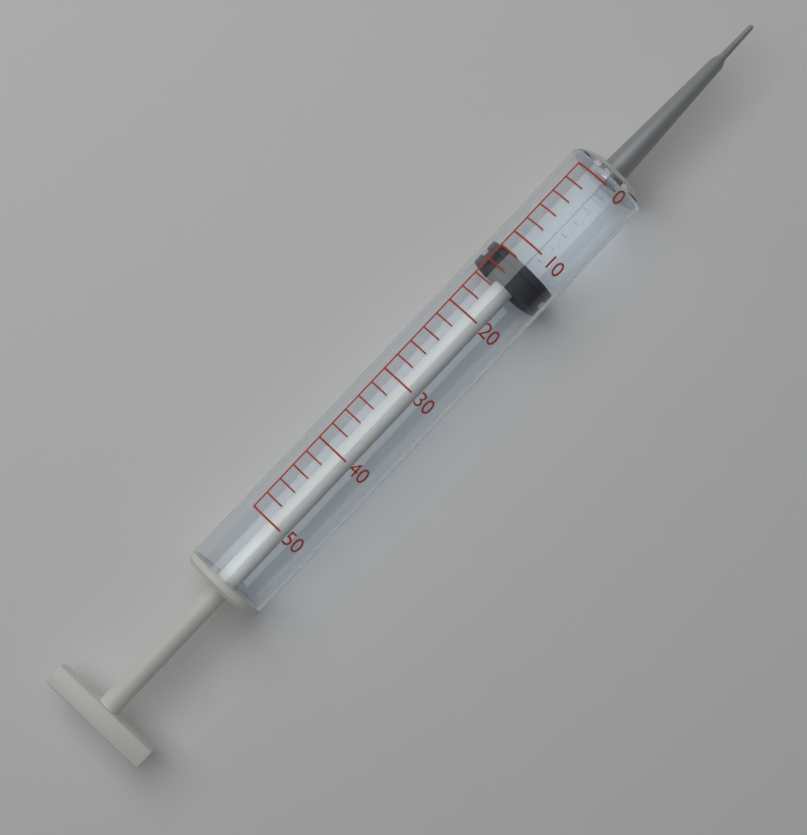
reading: 12 (no unit)
